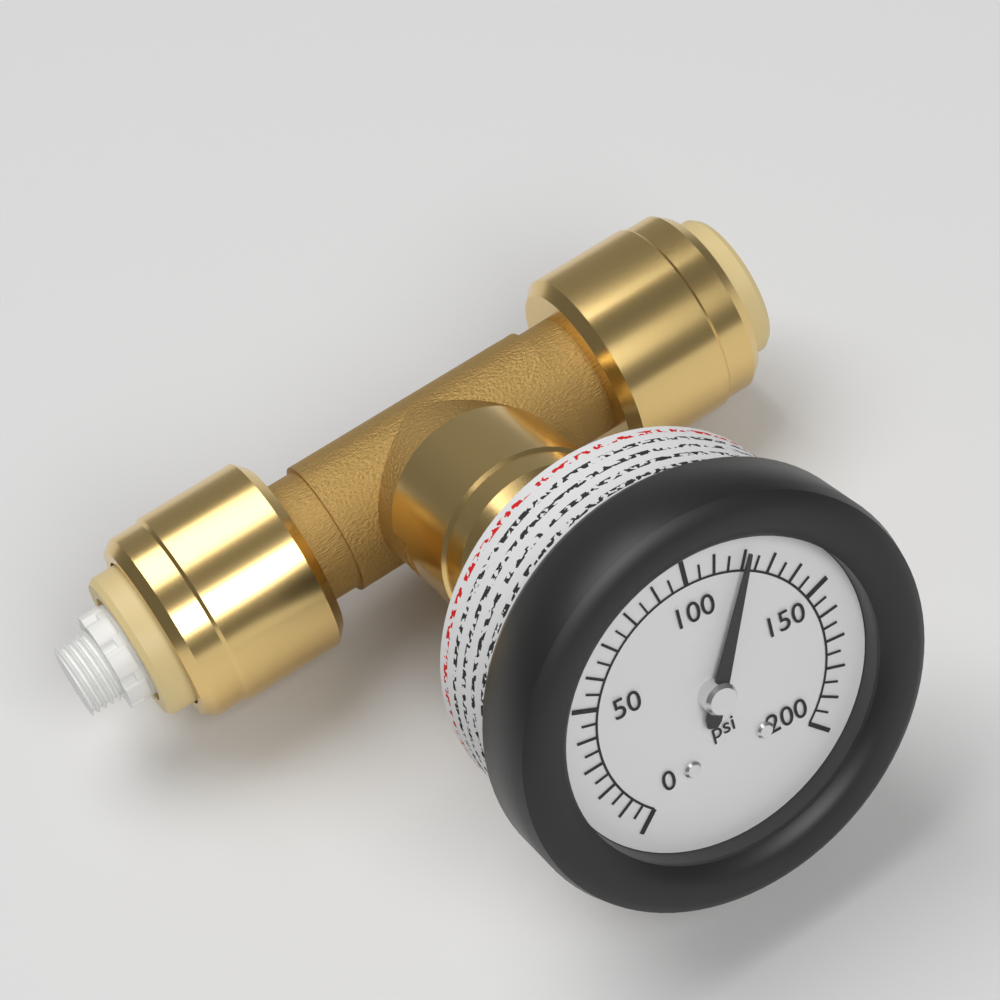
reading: 120 psi
